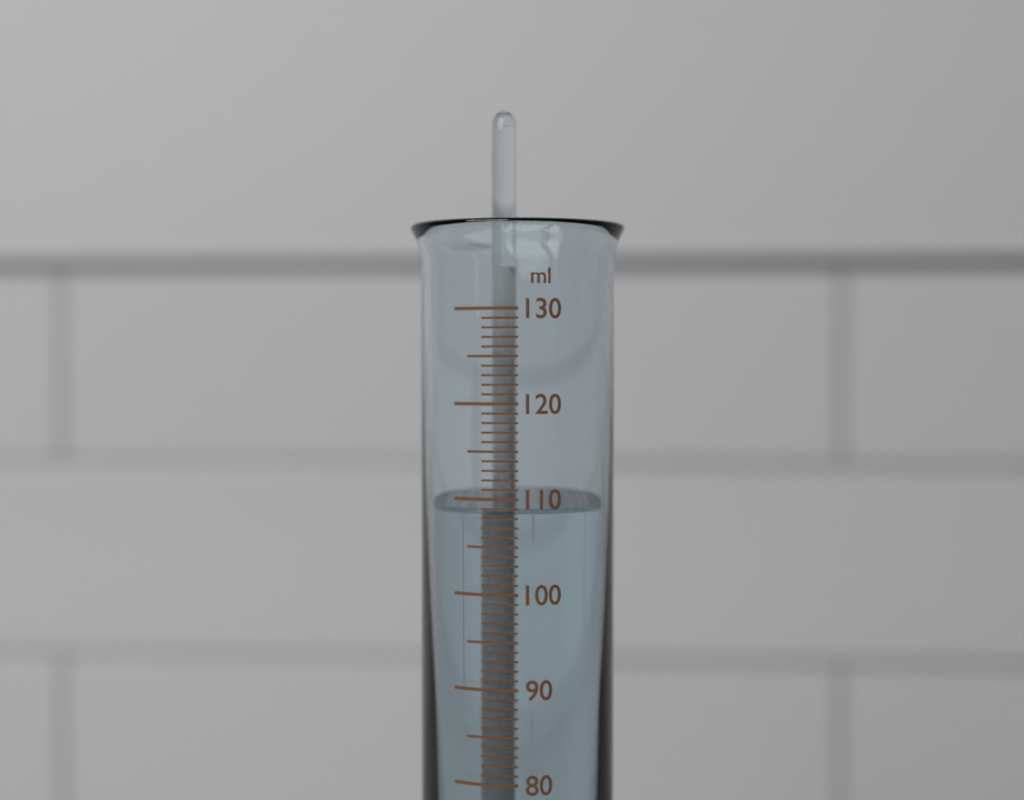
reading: 109 ml
